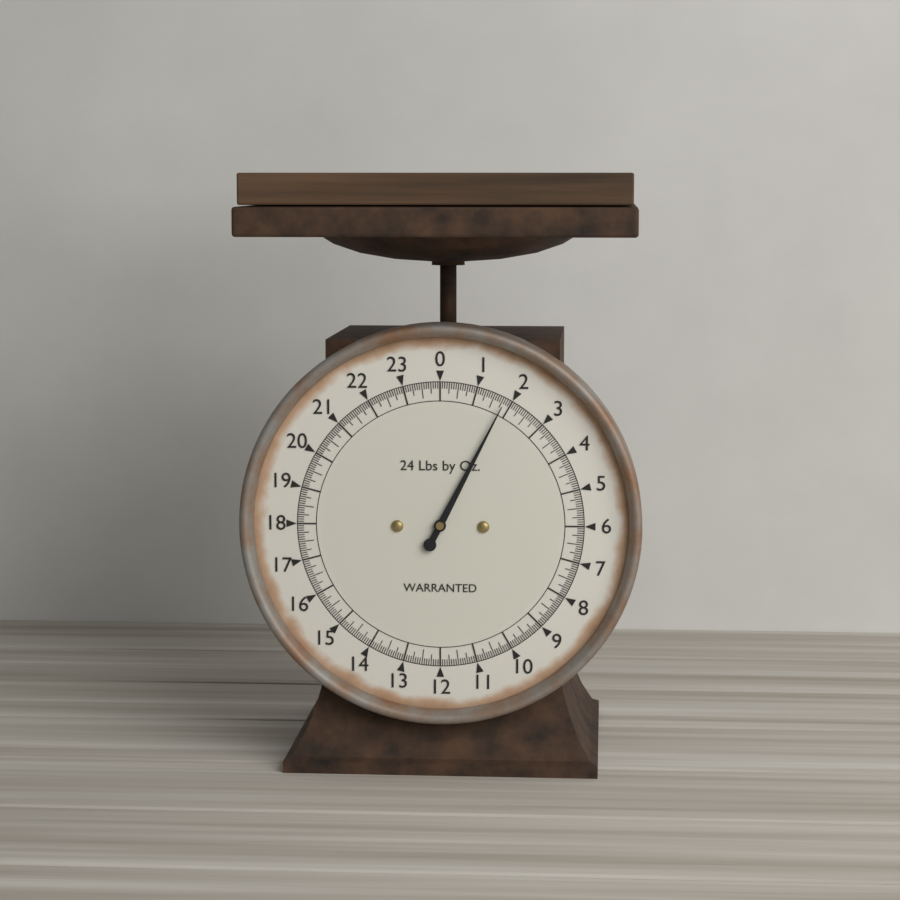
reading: 1.8125 lb
